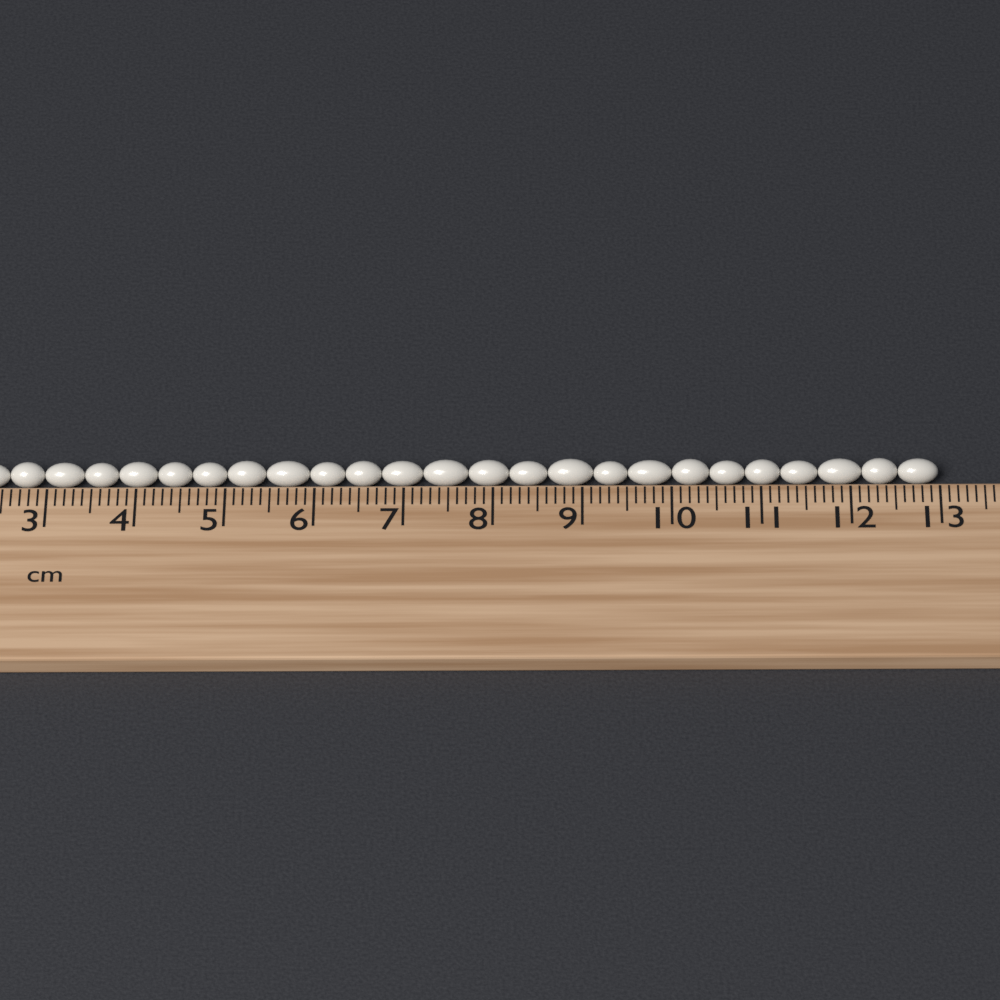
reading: 13.0 cm
